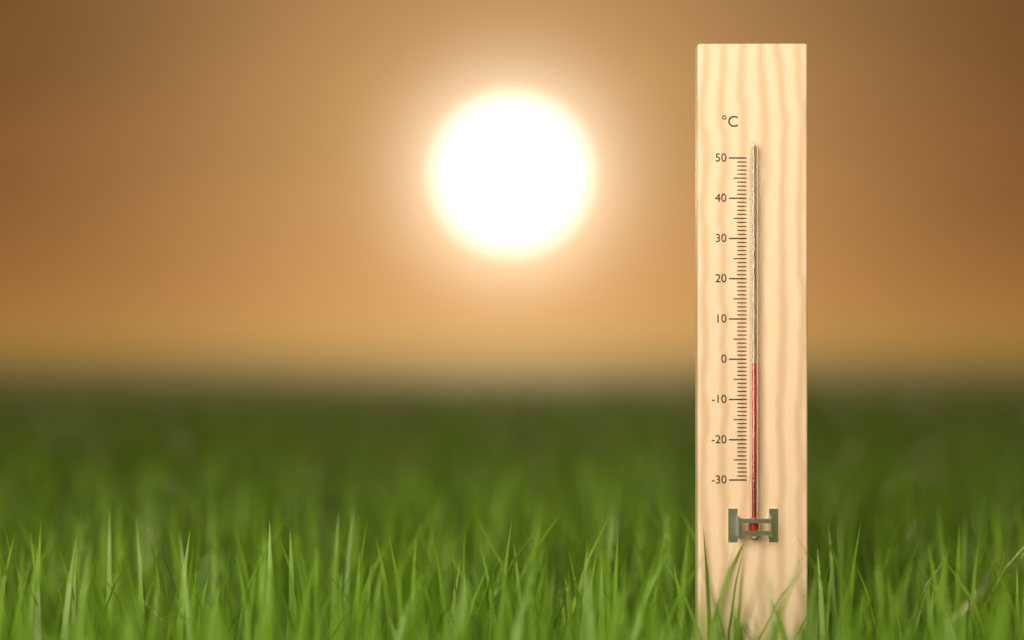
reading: -1 °C
